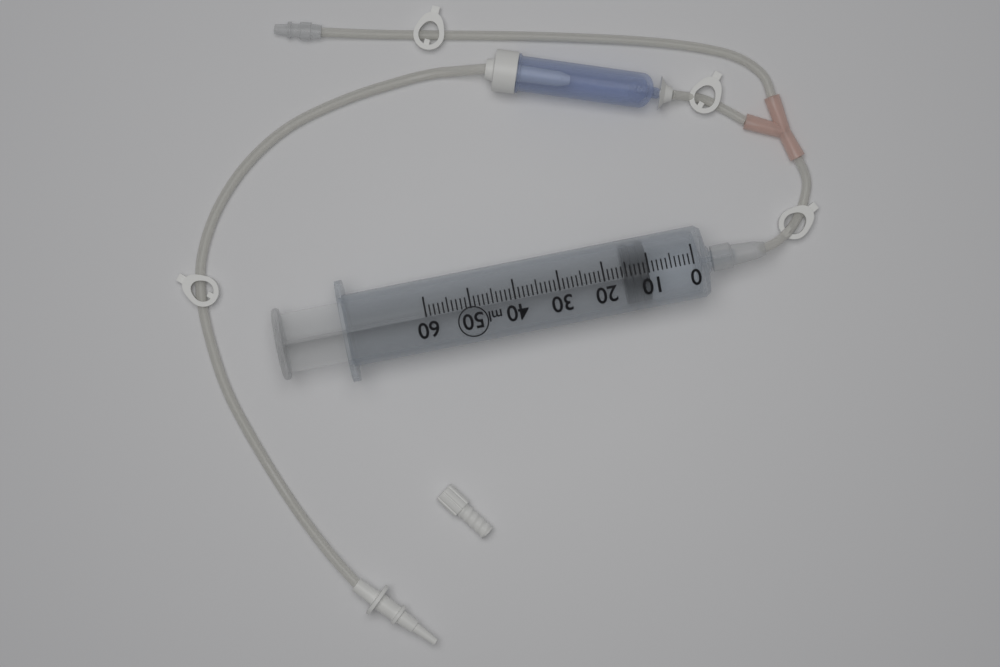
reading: 10 ml
